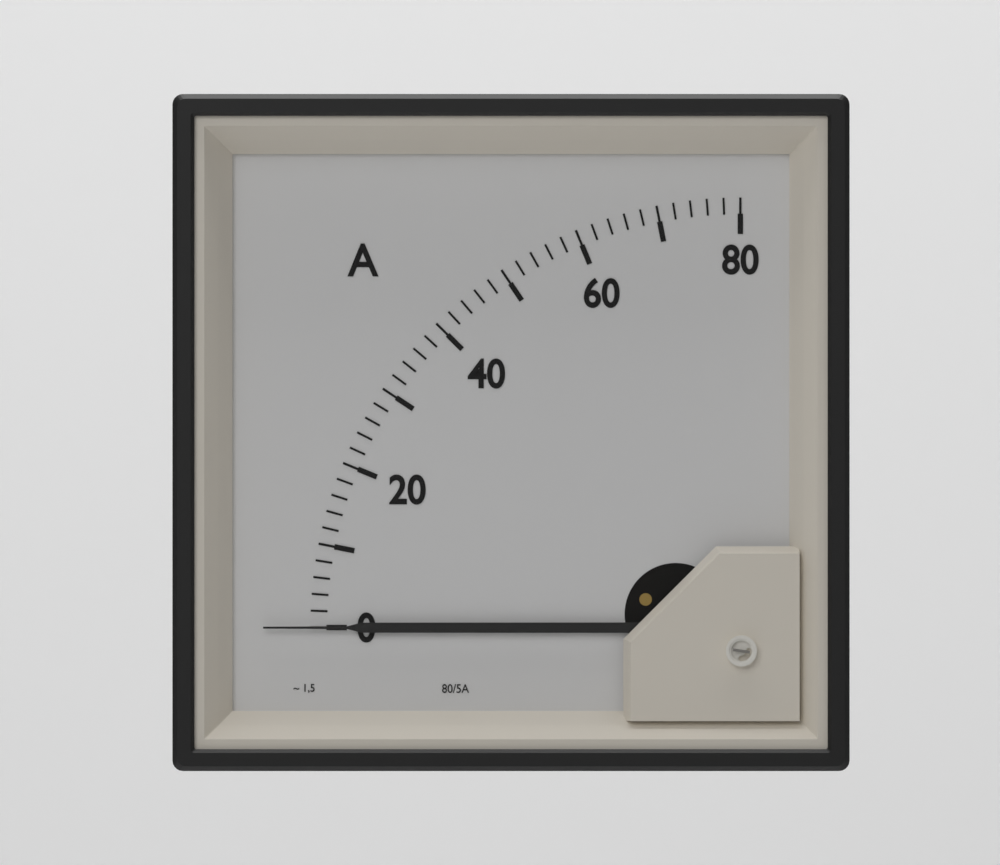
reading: 0 A
